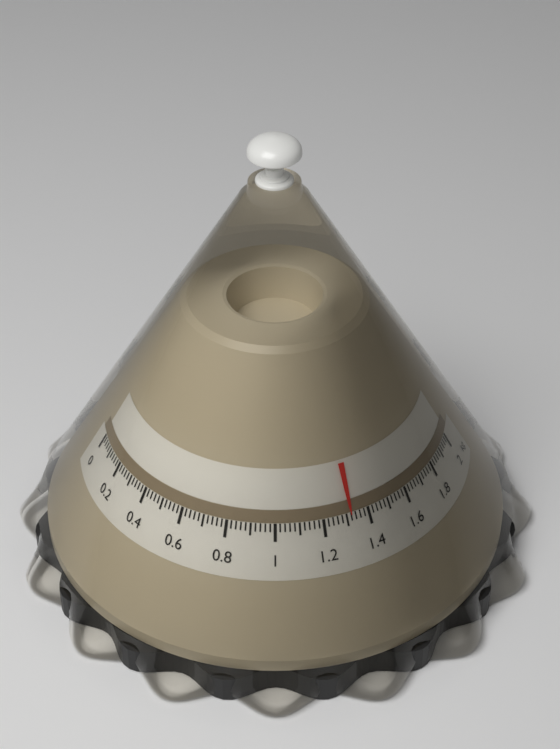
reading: 1.32 kg
